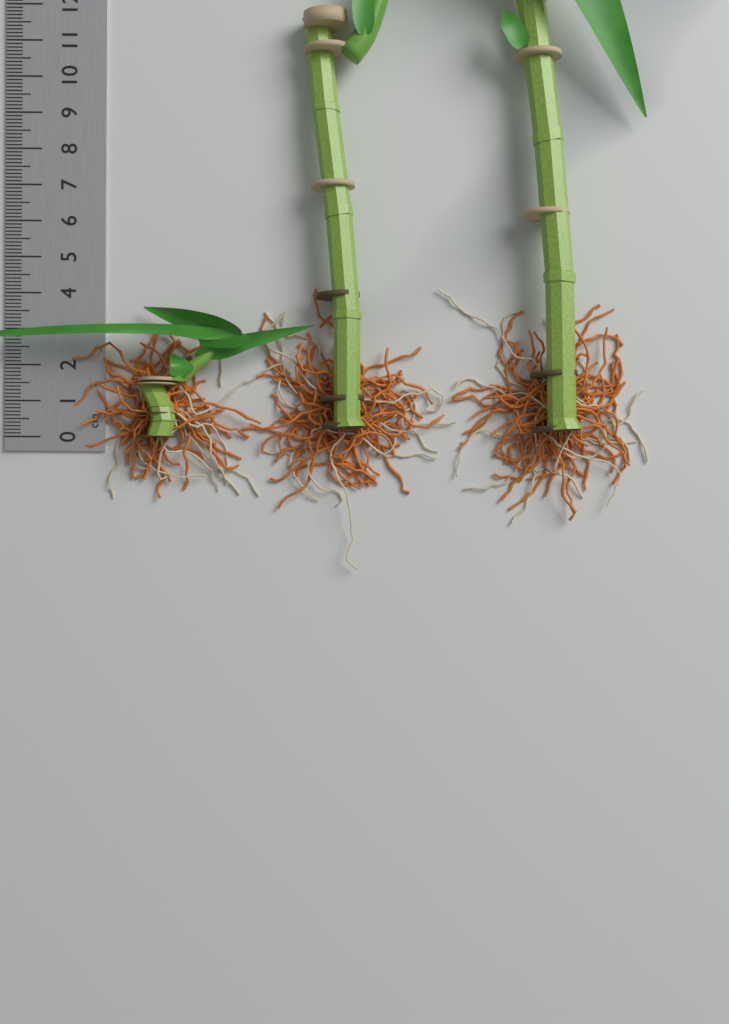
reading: 3.6 cm
